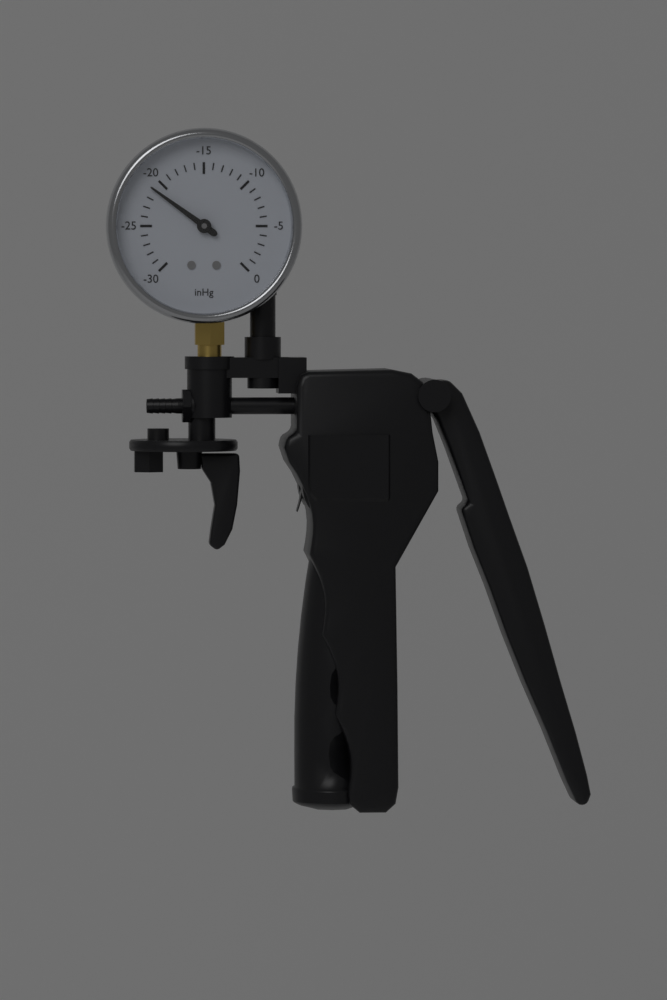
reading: -21 inHg
